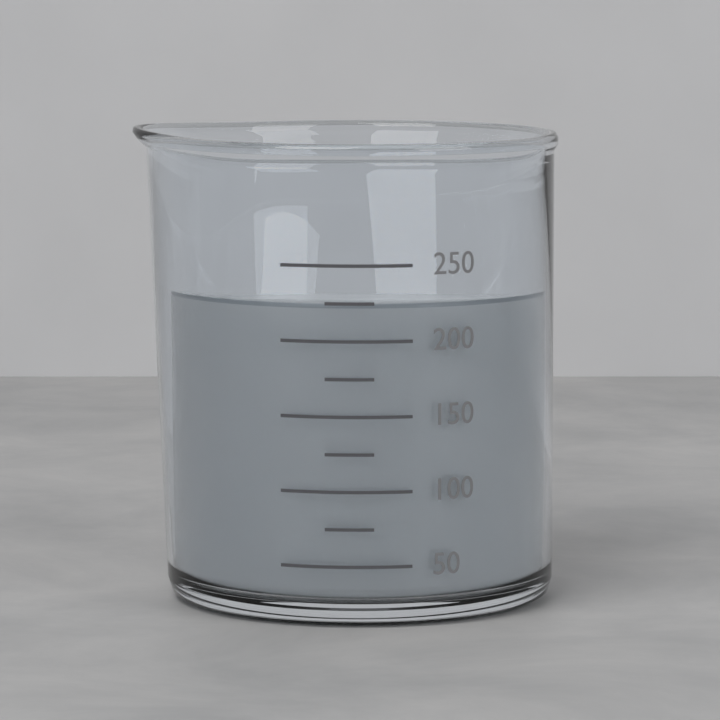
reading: 225 (no unit)
